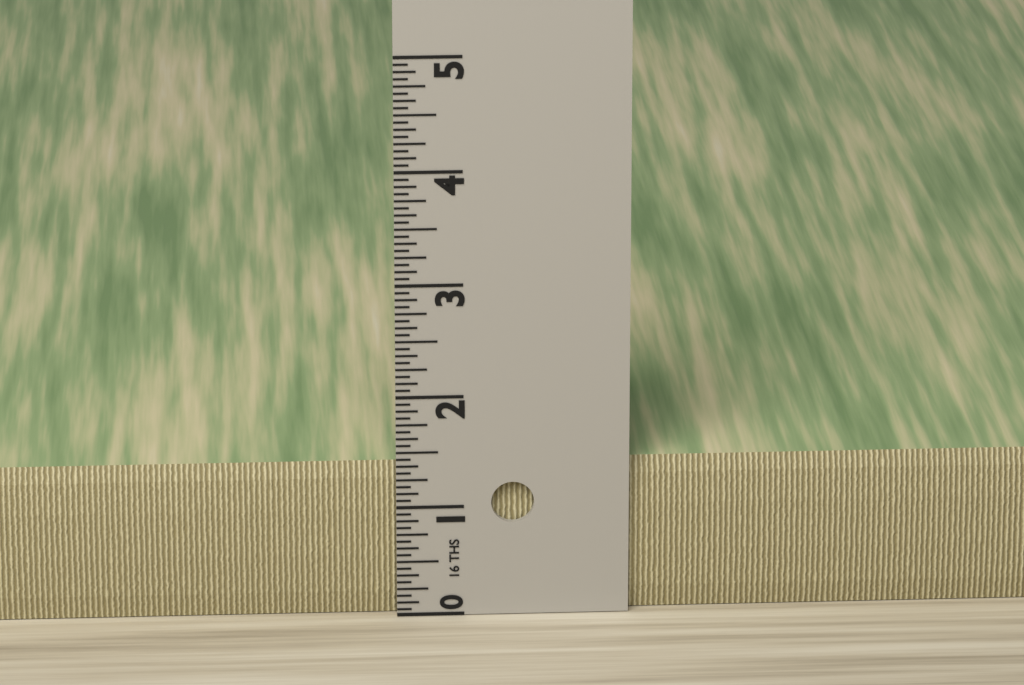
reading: 1.3750 in
